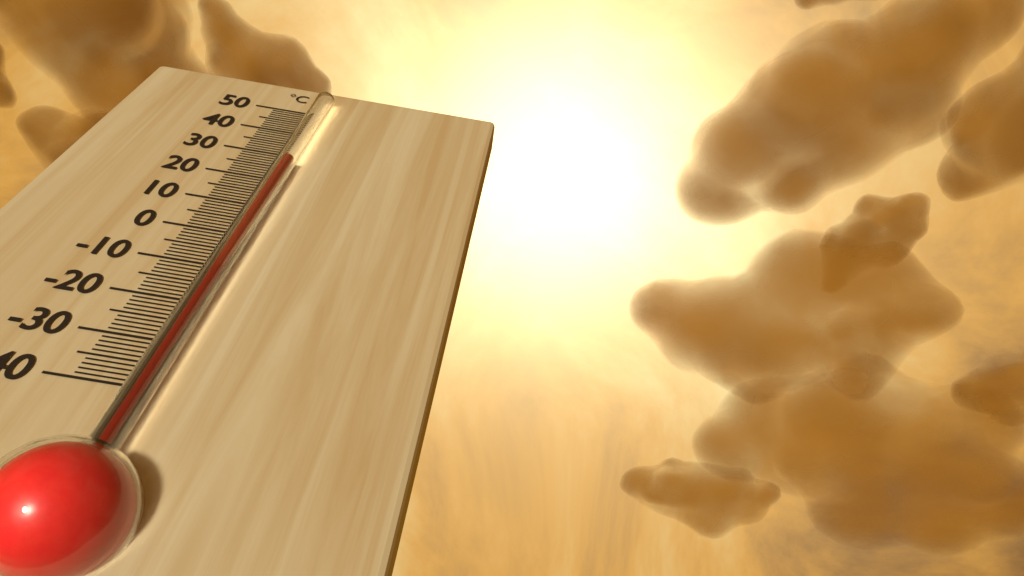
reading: 25 °C
